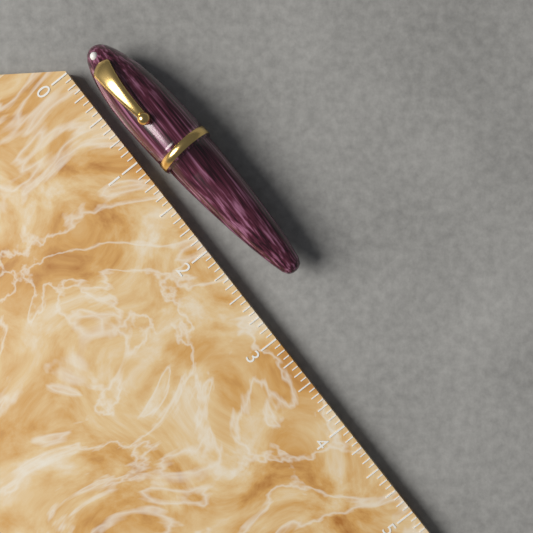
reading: 2.6250 (no unit)
